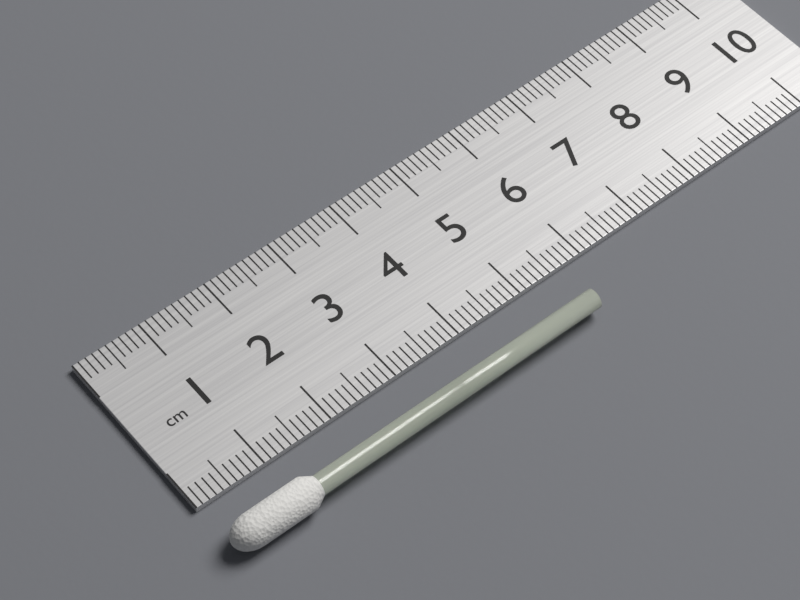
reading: 5.6 cm
